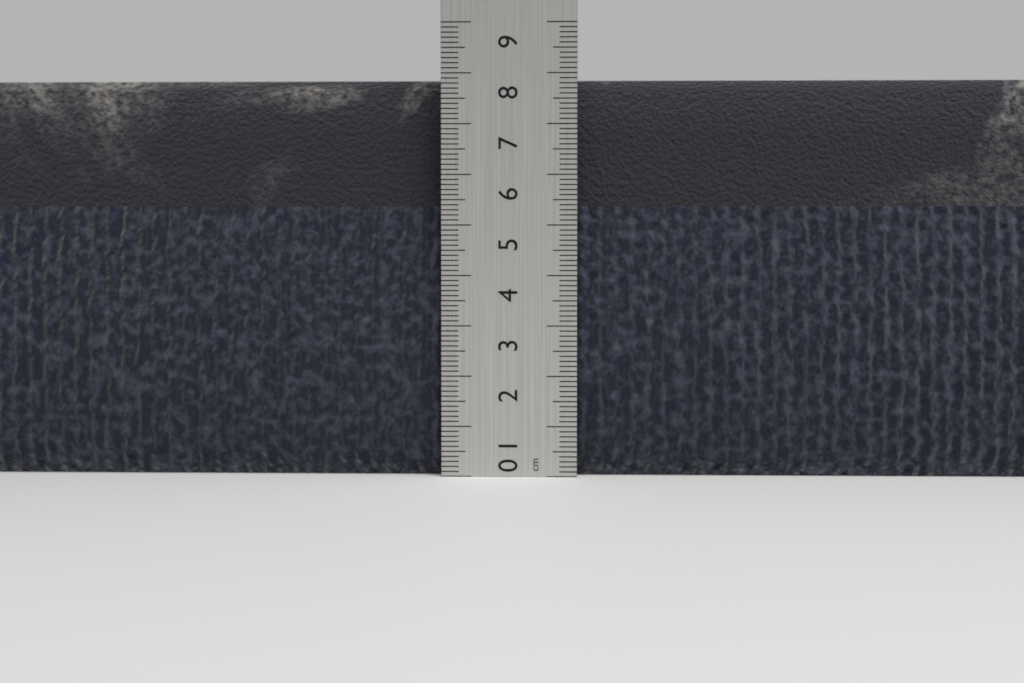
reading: 7.9 cm
